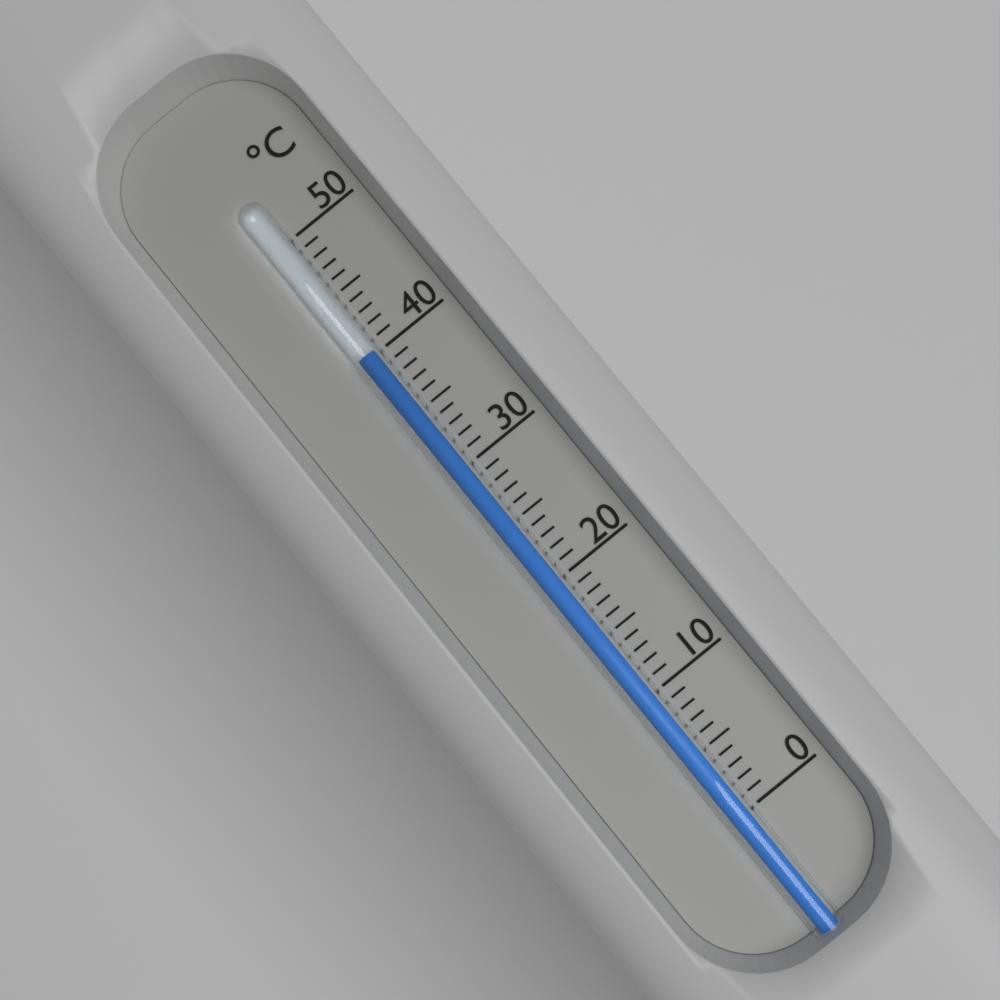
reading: 40 °C
